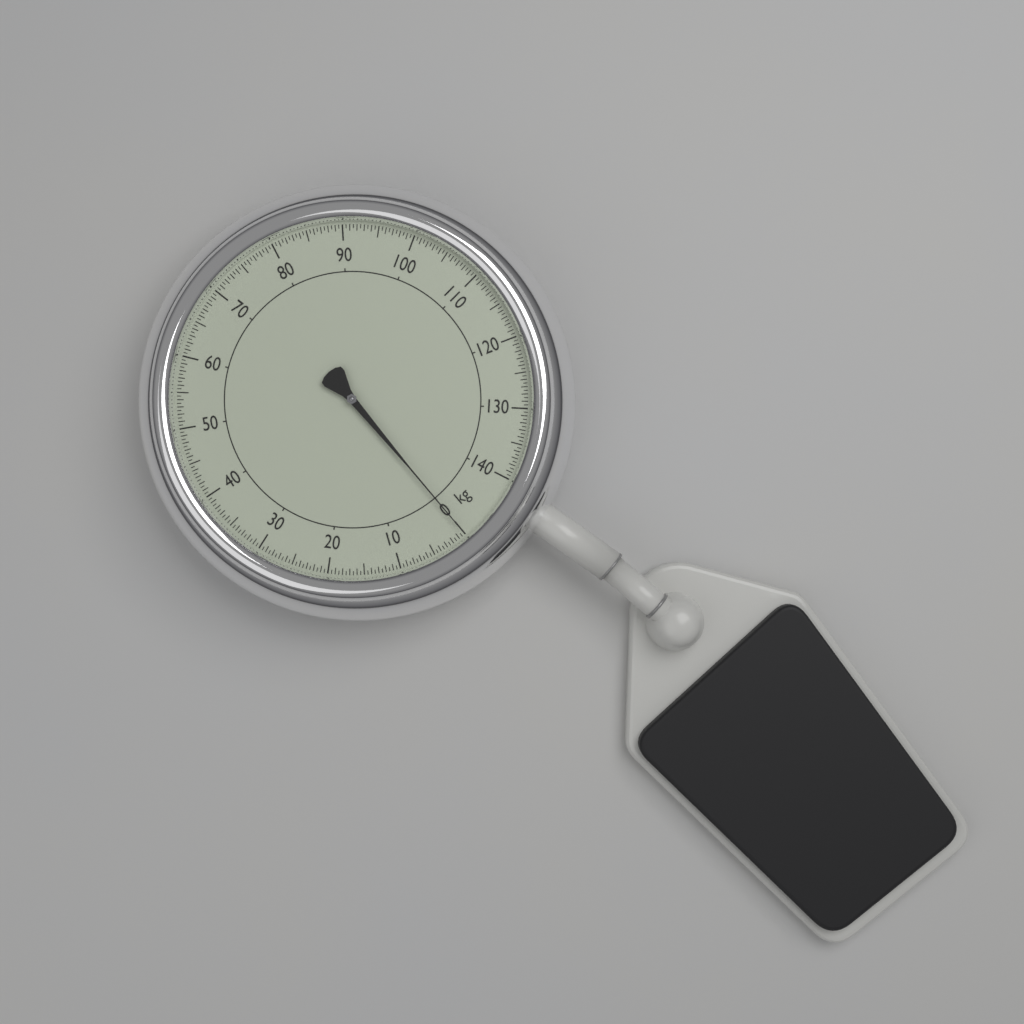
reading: 0.0 kg
